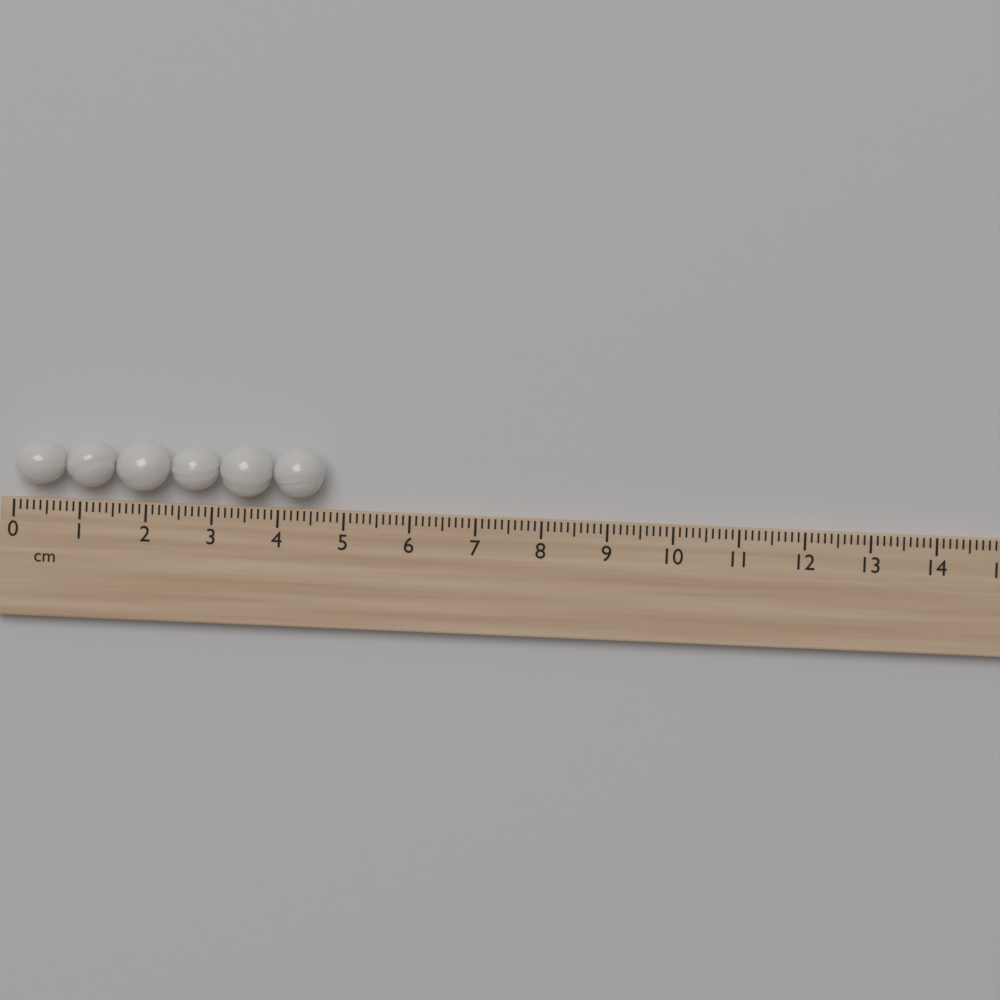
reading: 4.7 cm
